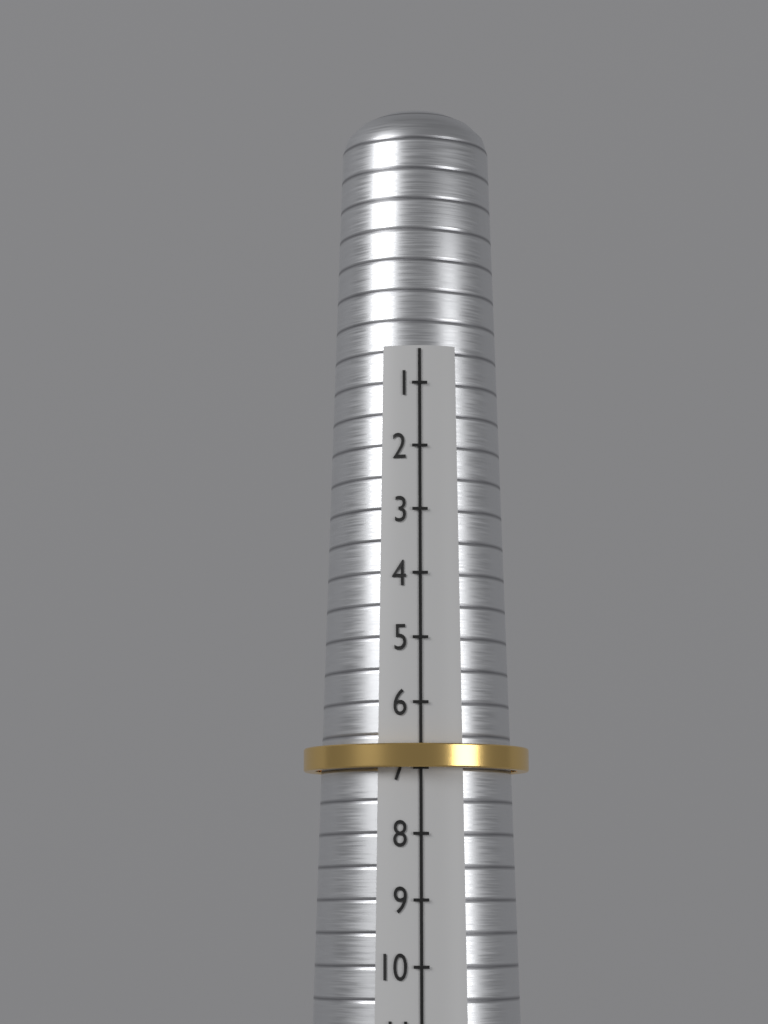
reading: 7 (no unit)
